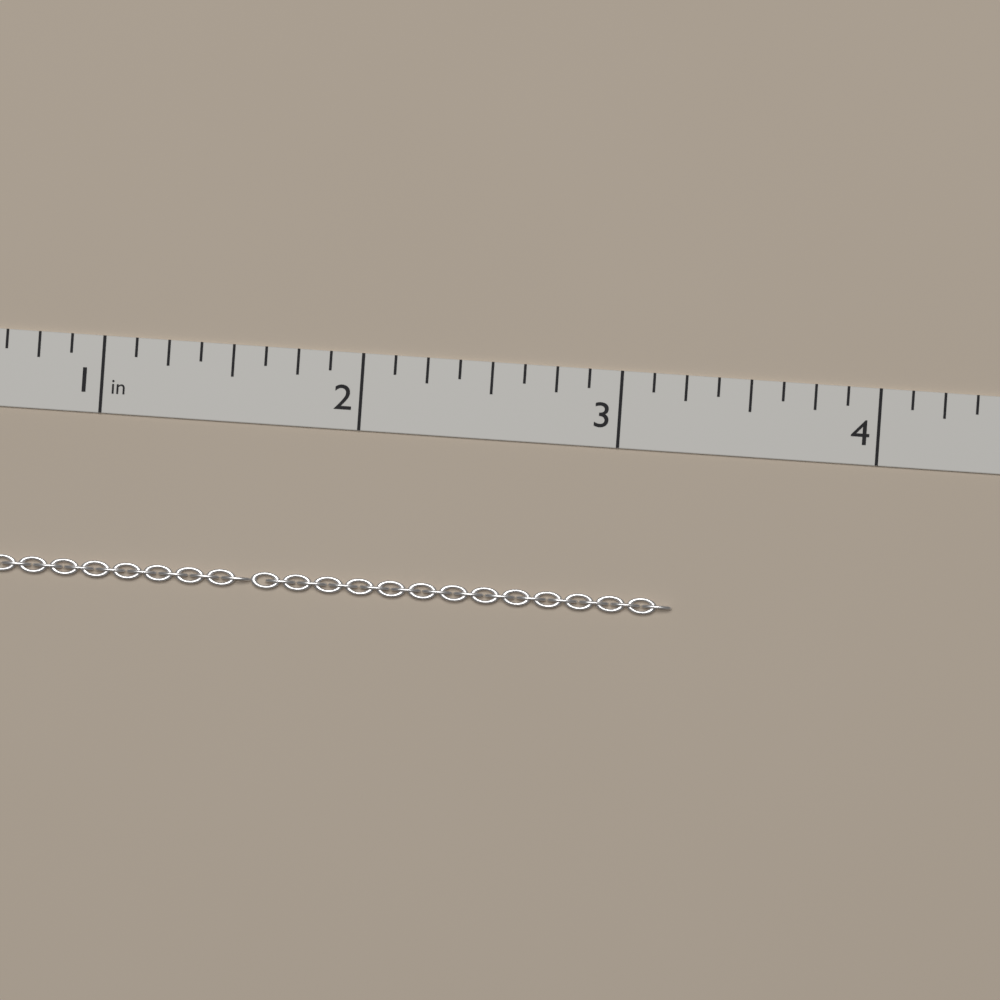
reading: 3.250 in
